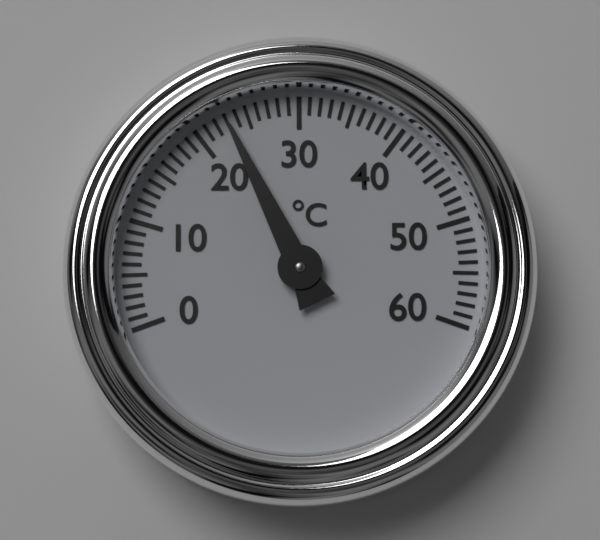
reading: 23 °C
